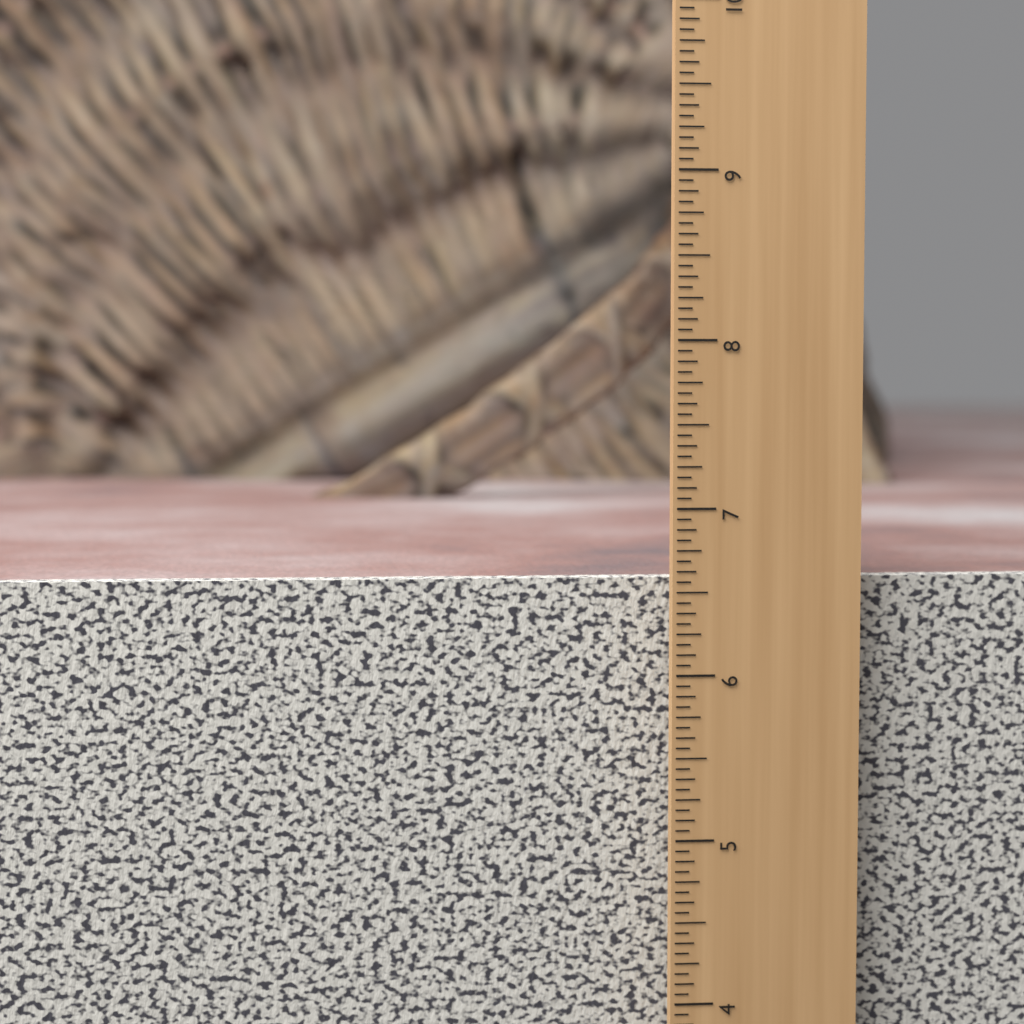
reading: 6.5625 in
